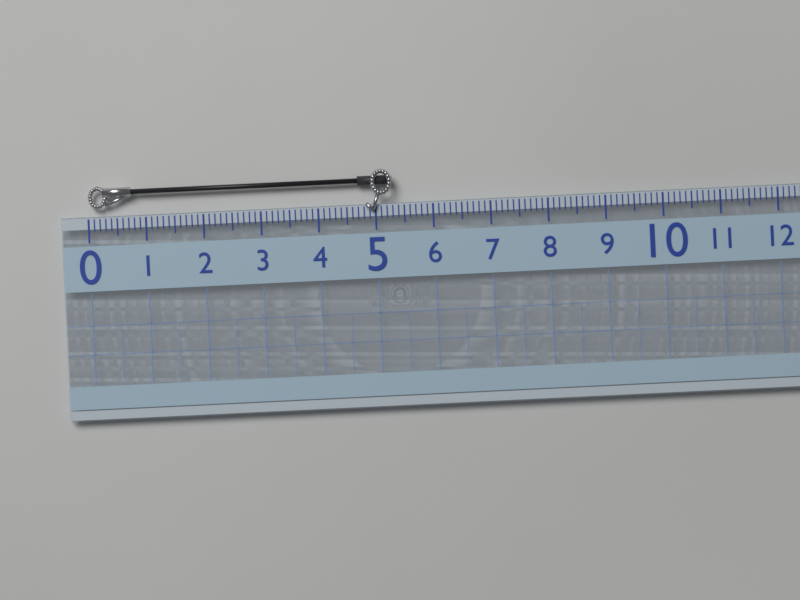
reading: 5.3 (no unit)
